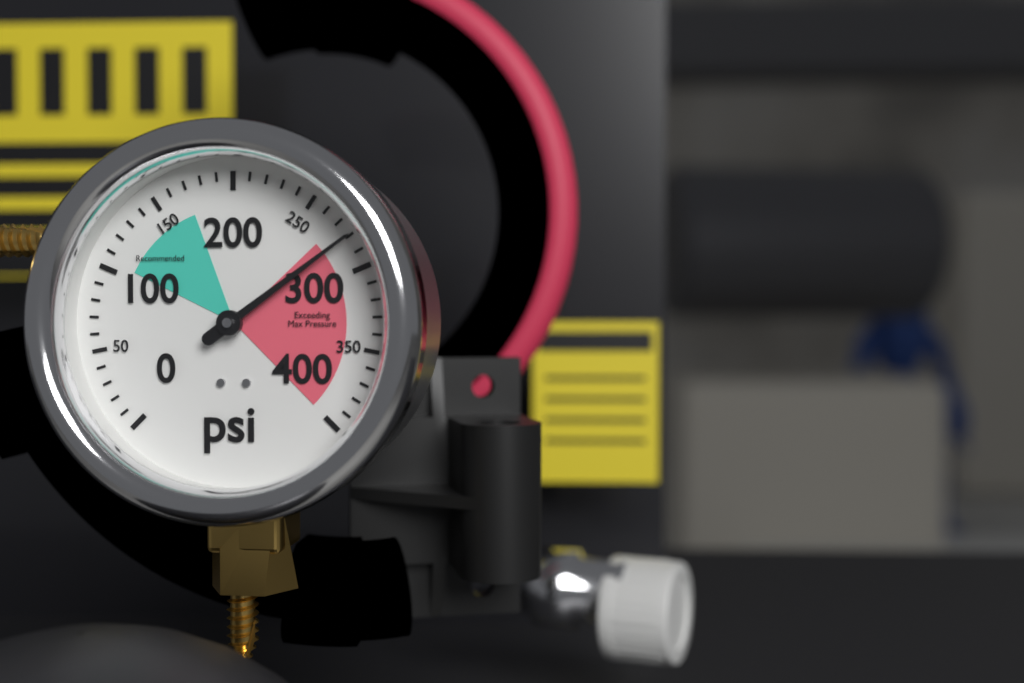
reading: 280 psi
